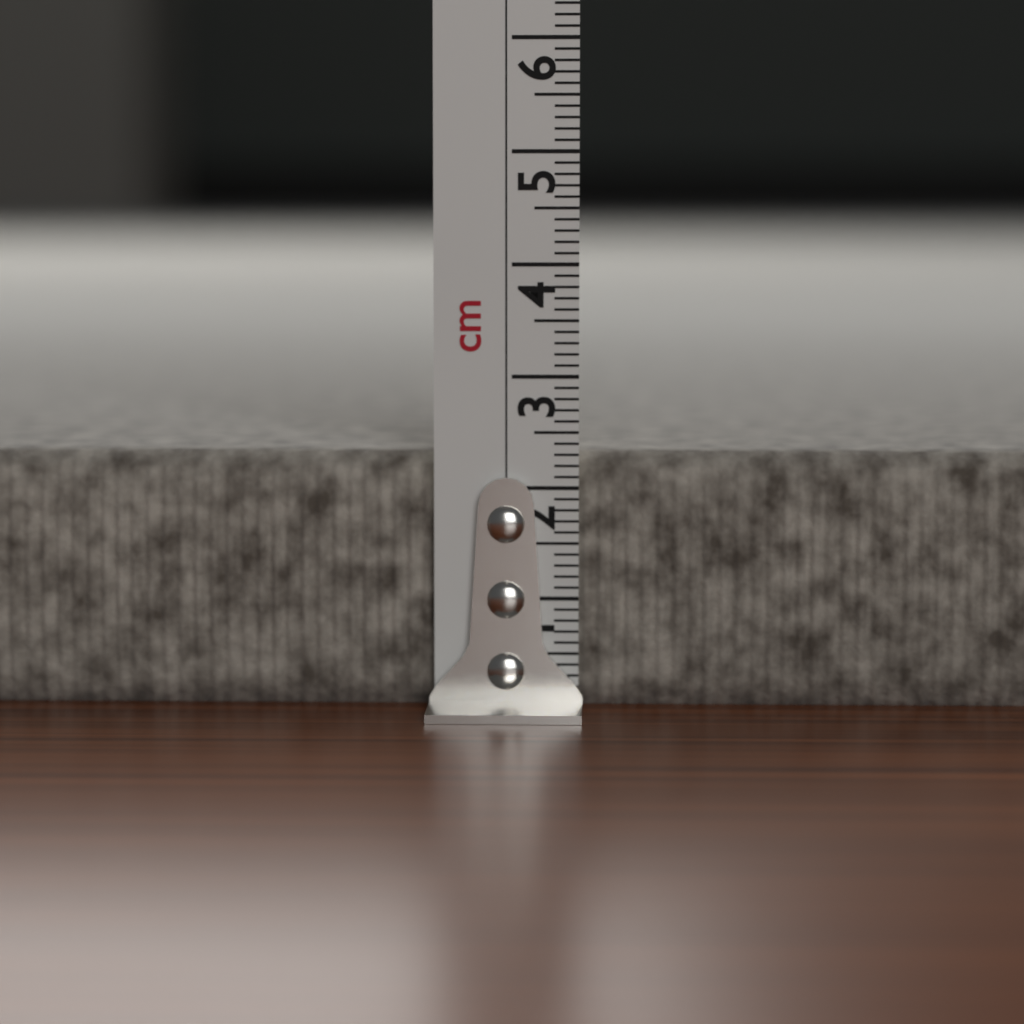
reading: 2.3 cm
